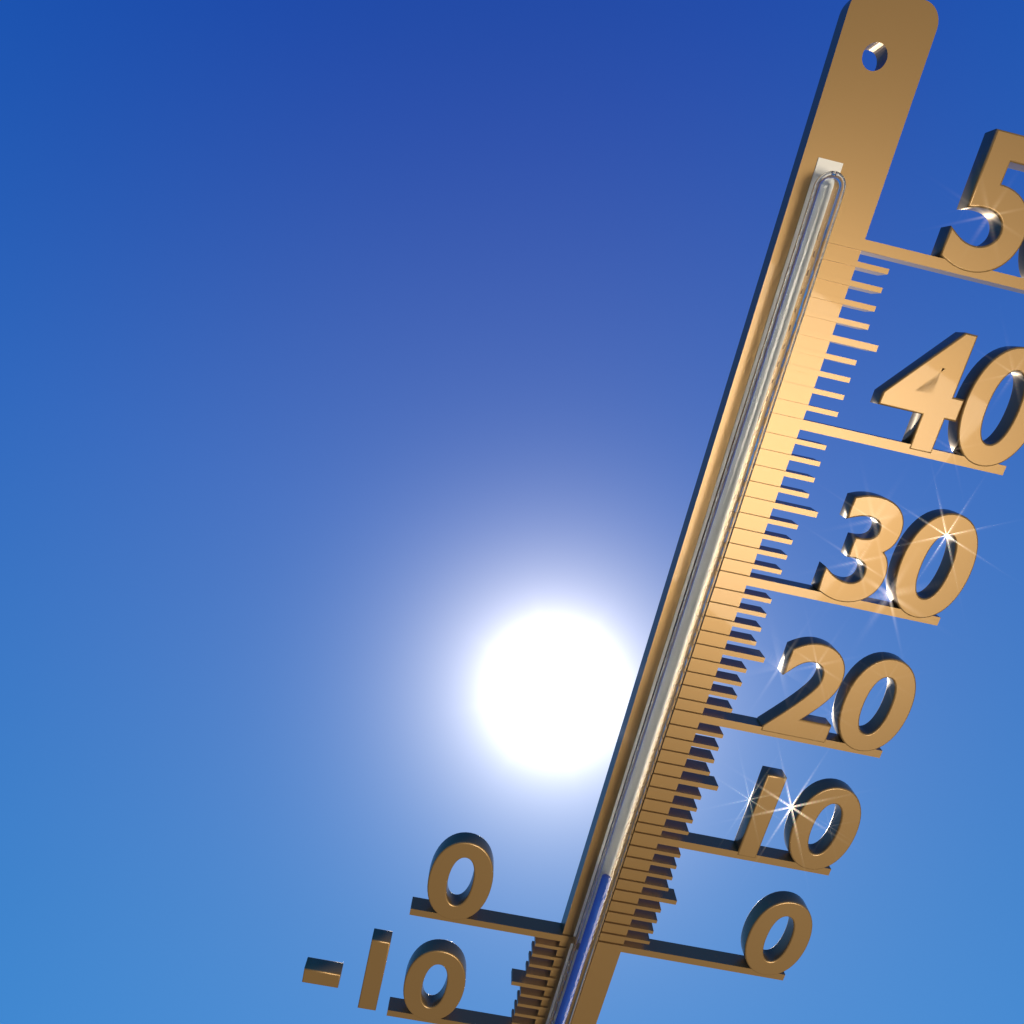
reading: 7 °C
